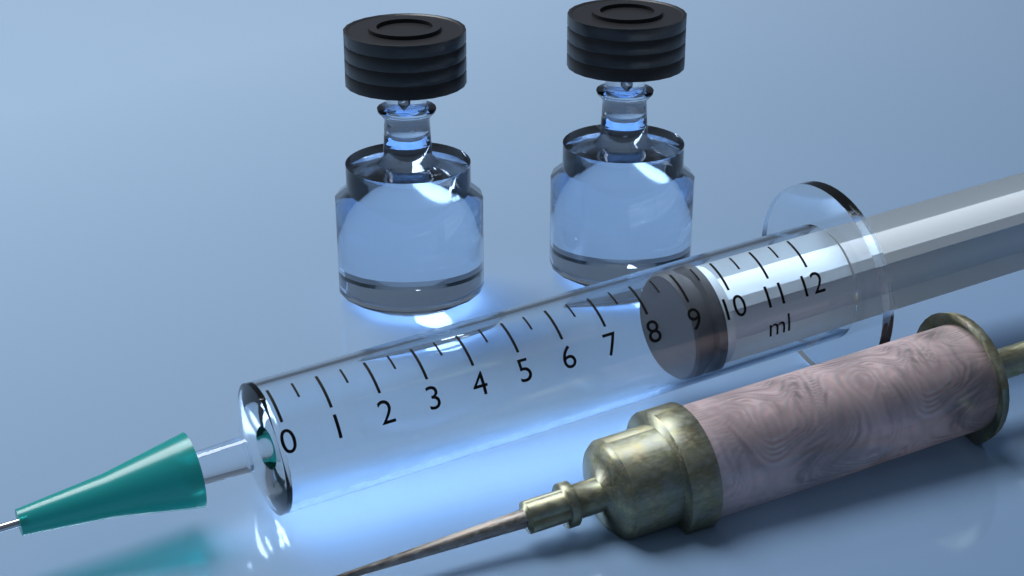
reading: 9.0 ml
